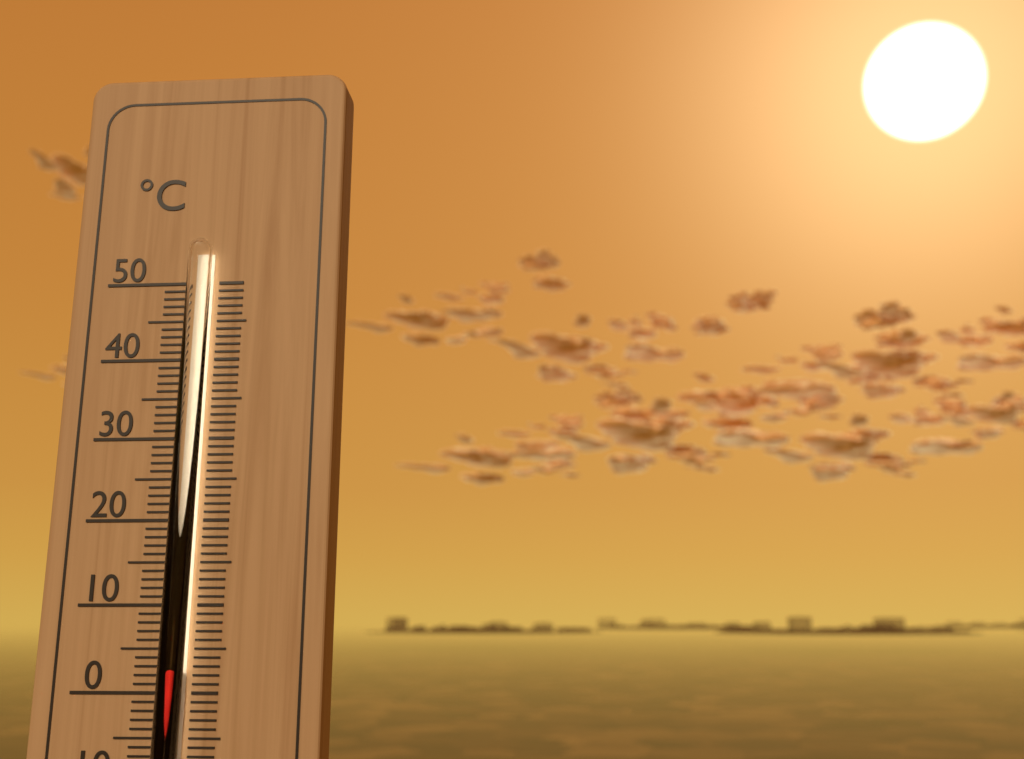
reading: 3 °C
